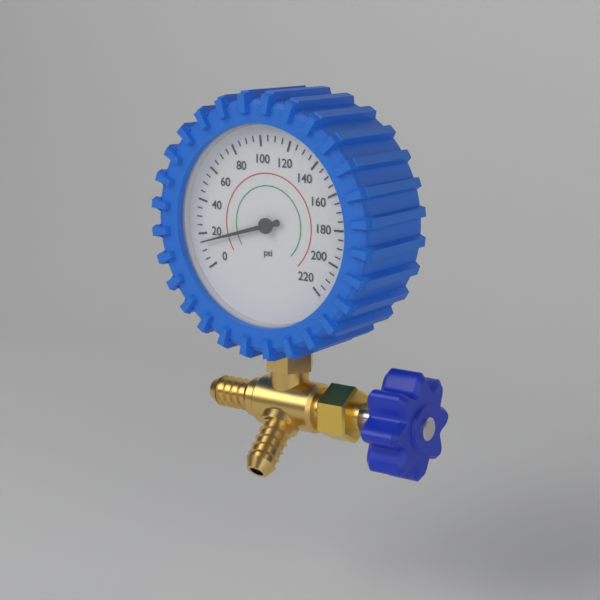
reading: 15 psi
